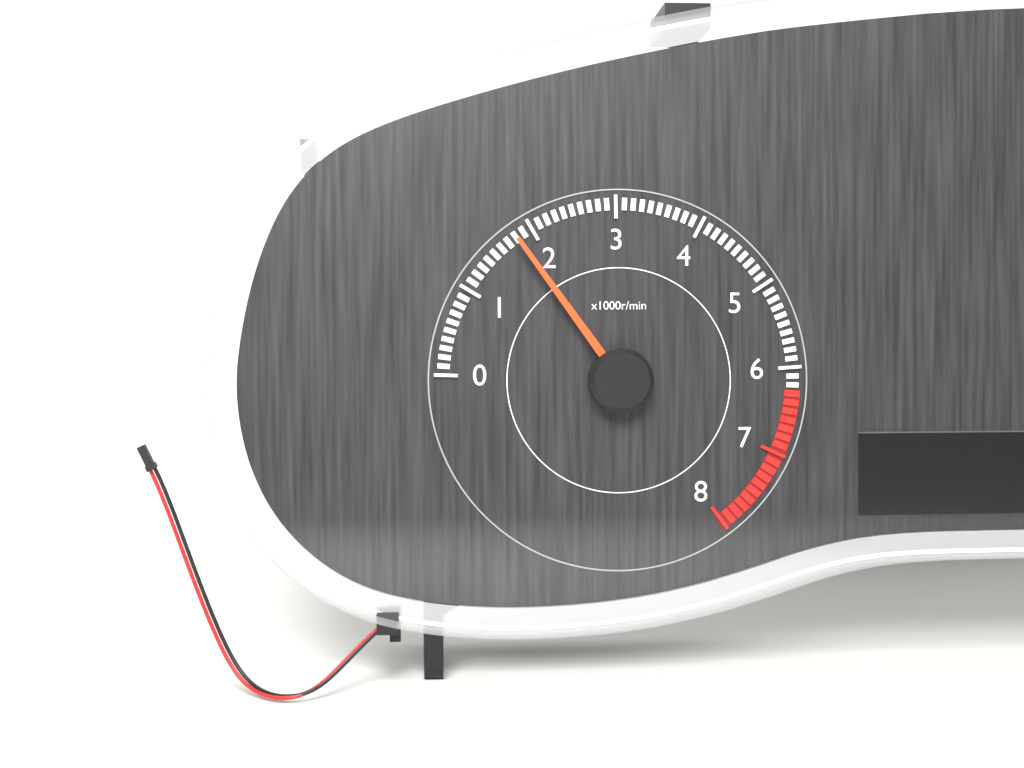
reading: 1800 r/min
